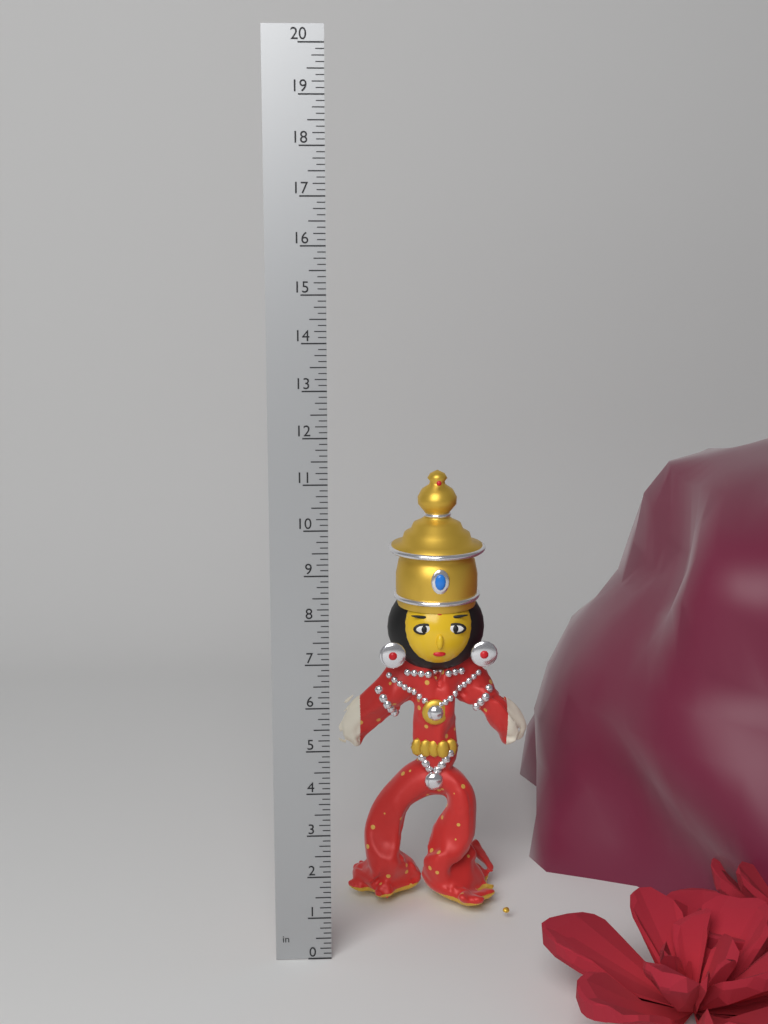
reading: 10.750 in
